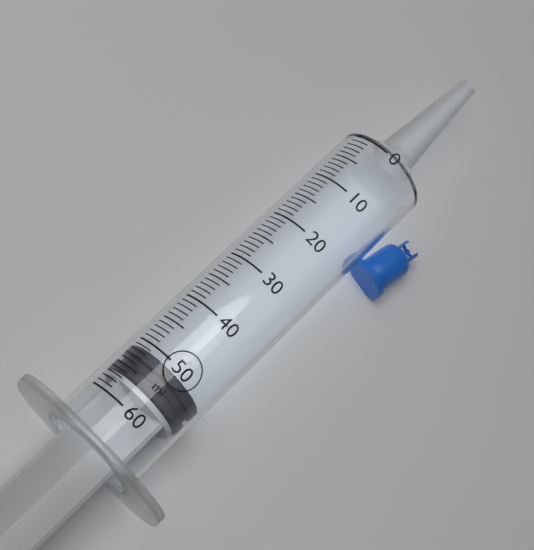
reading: 51 ml
